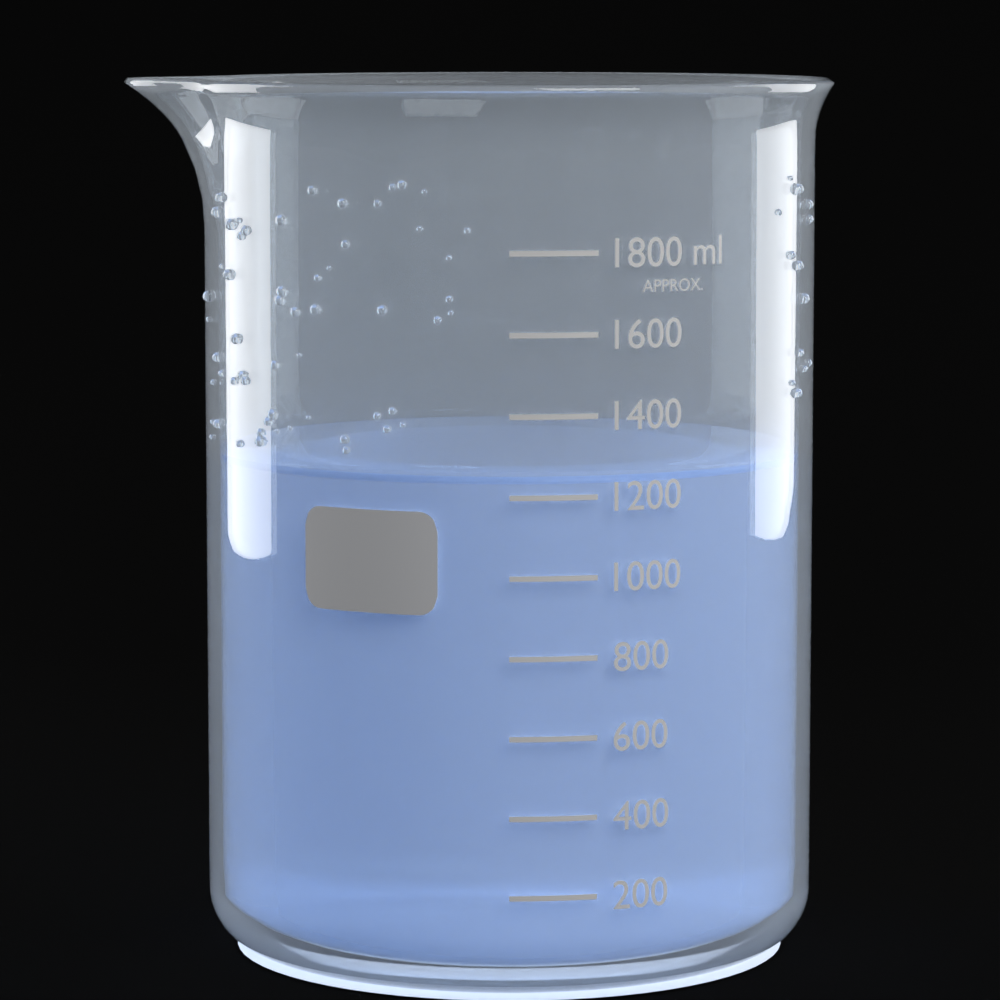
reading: 1250 ml
